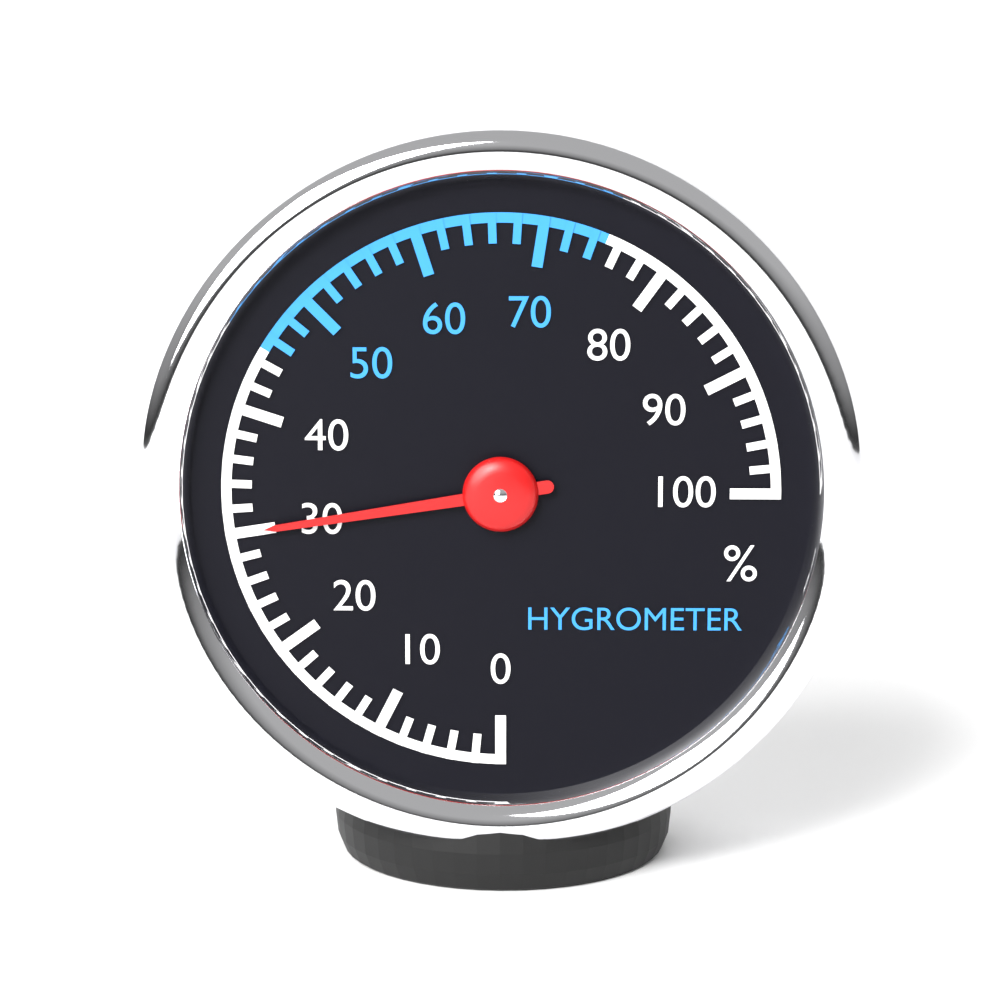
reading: 30 %
